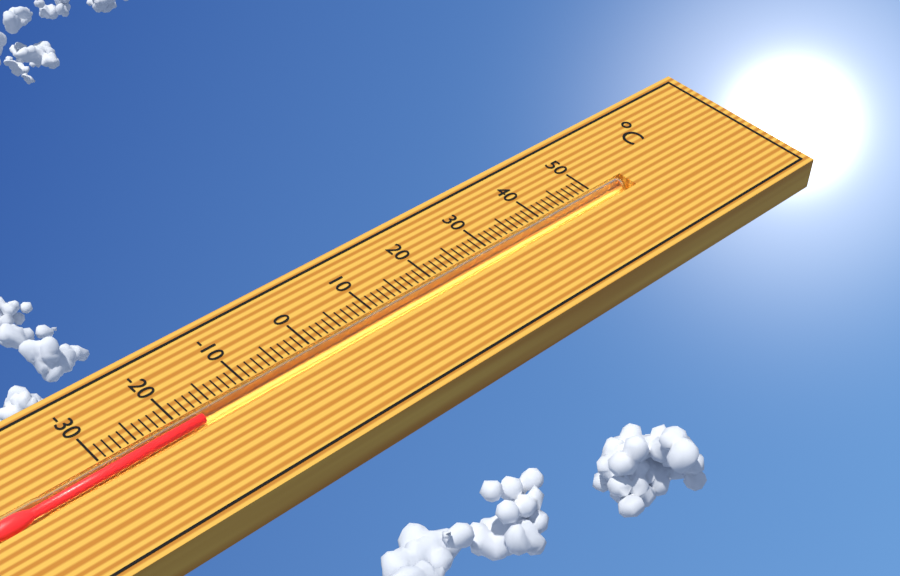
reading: -17 °C
